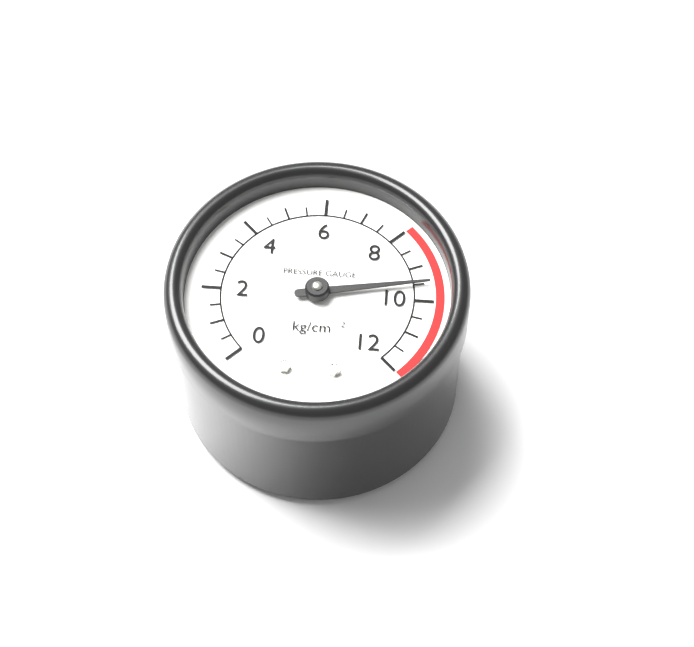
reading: 9.5 kg/cm²
